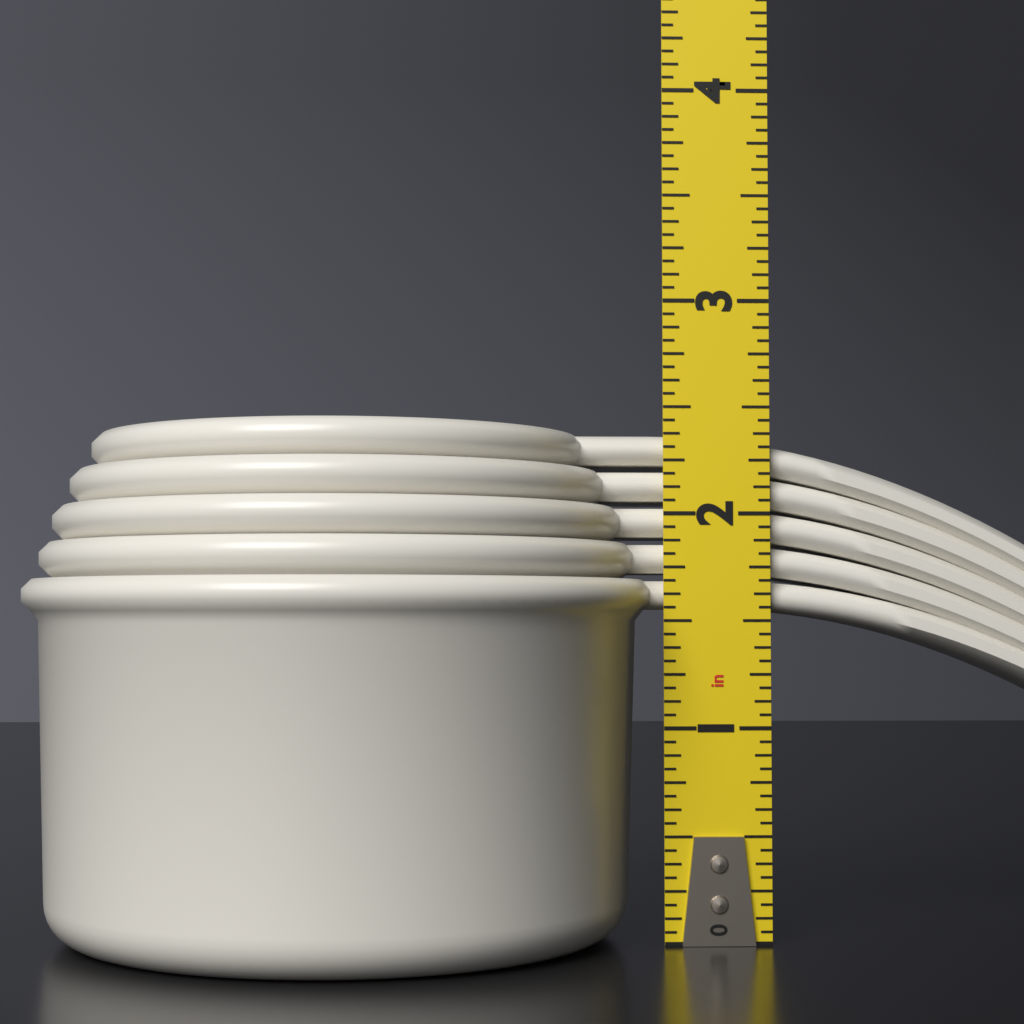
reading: 2.3750 in
